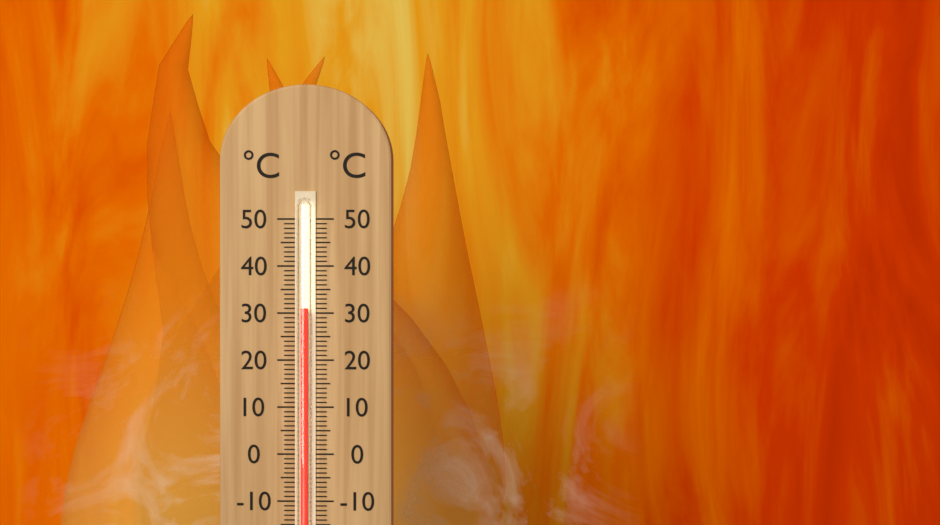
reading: 31 °C
